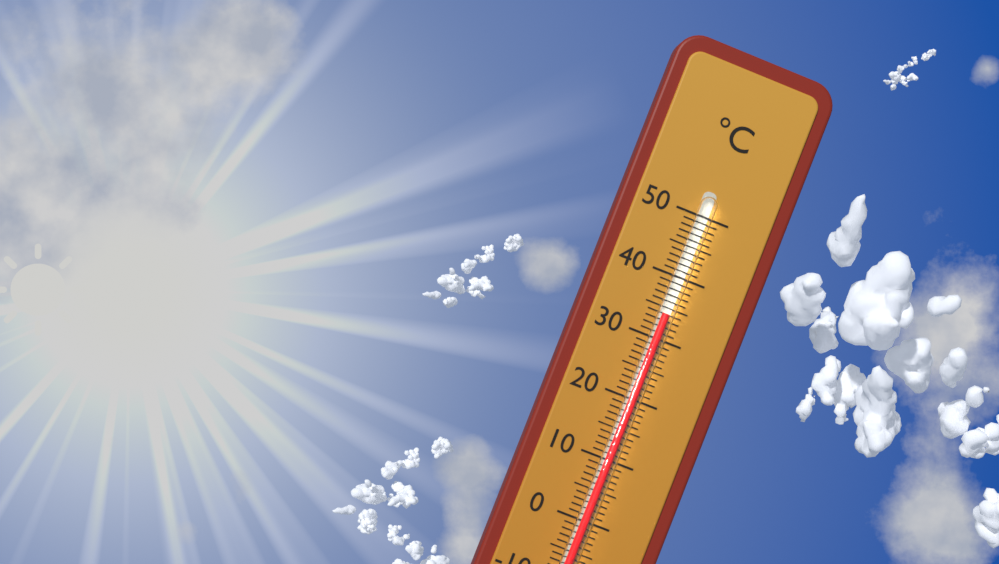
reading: 34 °C
